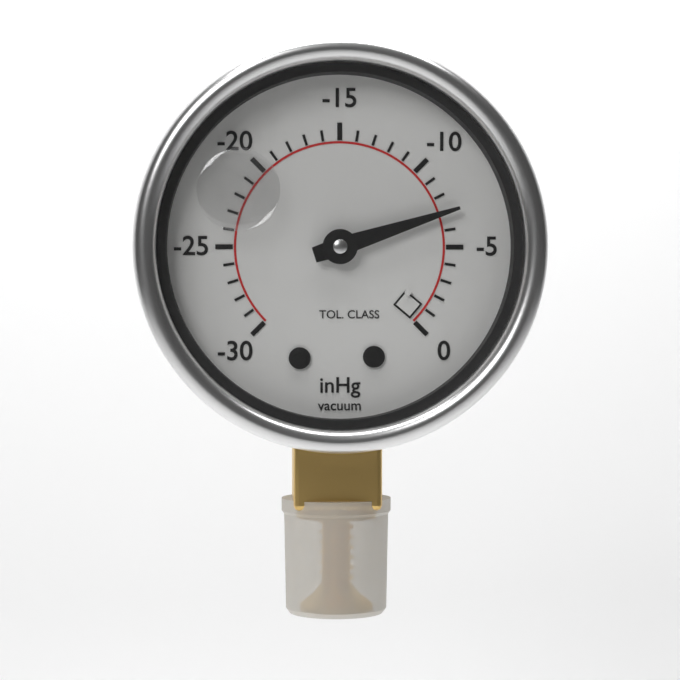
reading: -7 inHg
